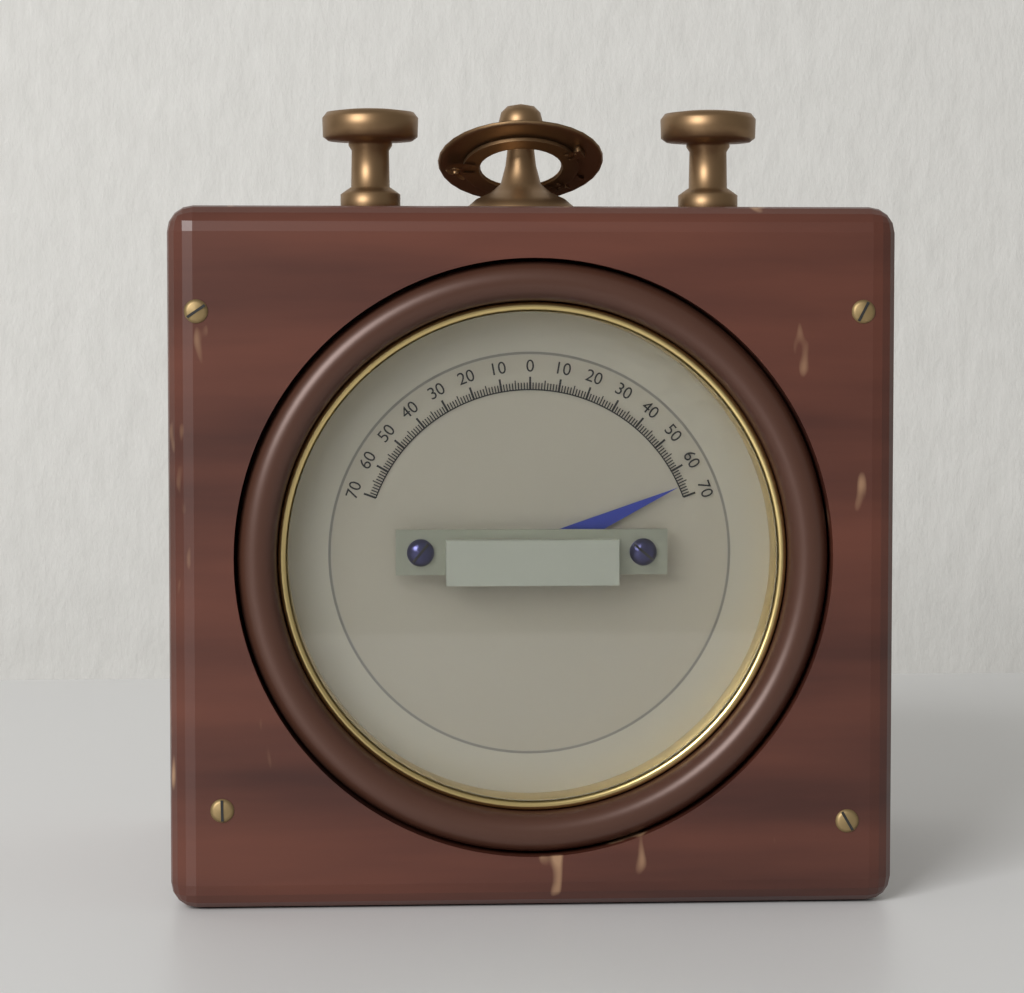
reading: 66 (no unit)
